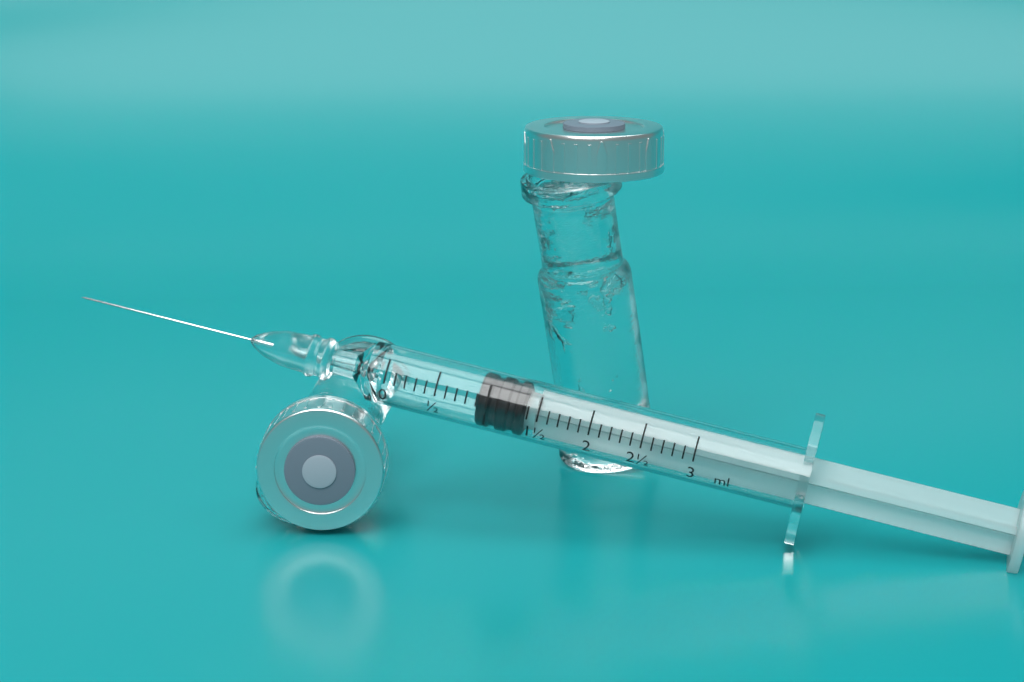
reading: 0.9 ml
